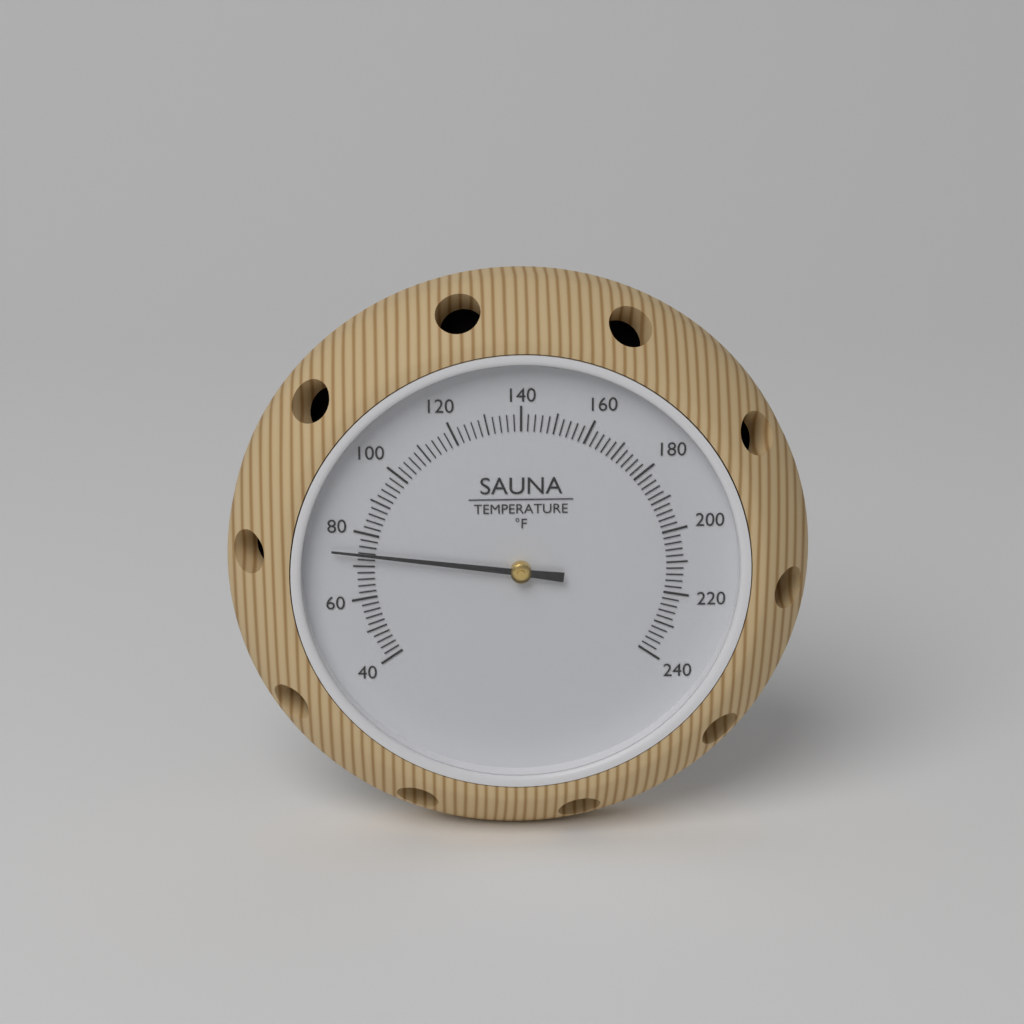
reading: 74 °F
